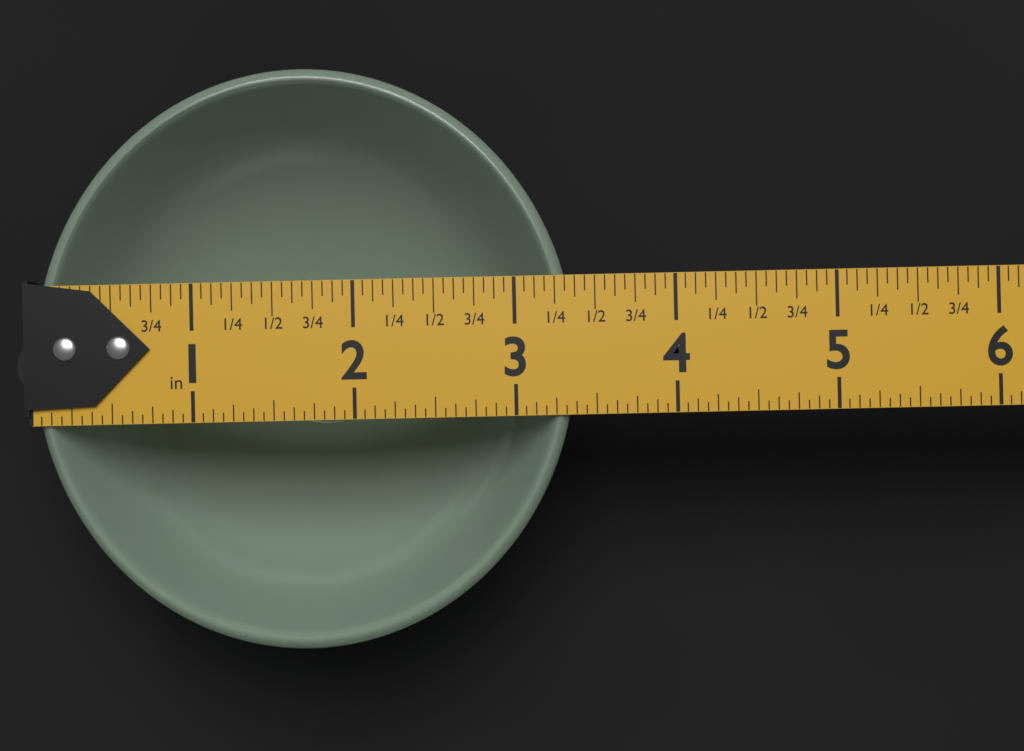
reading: 3.3750 in
